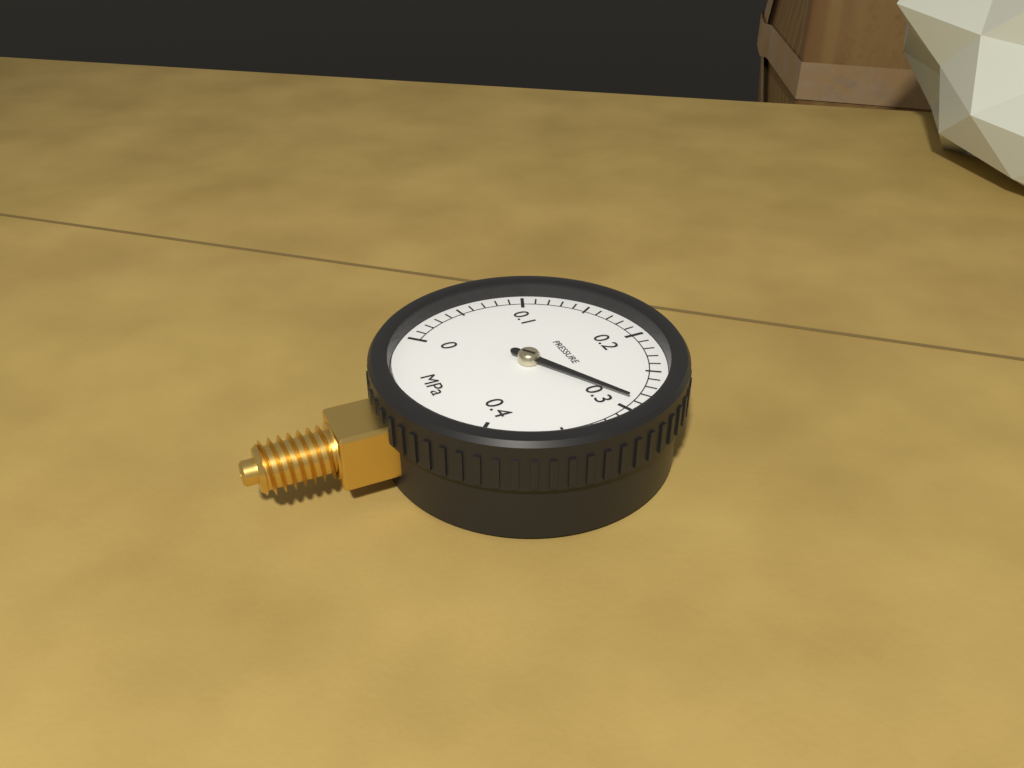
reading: 0.29 MPa
